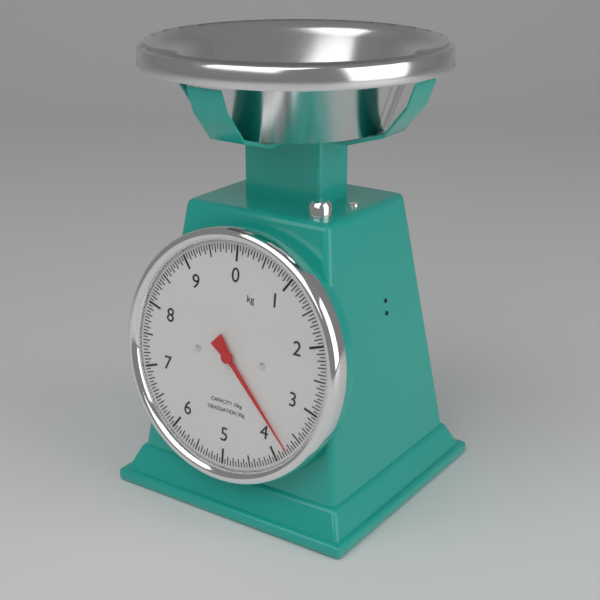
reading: 3.75 kg
